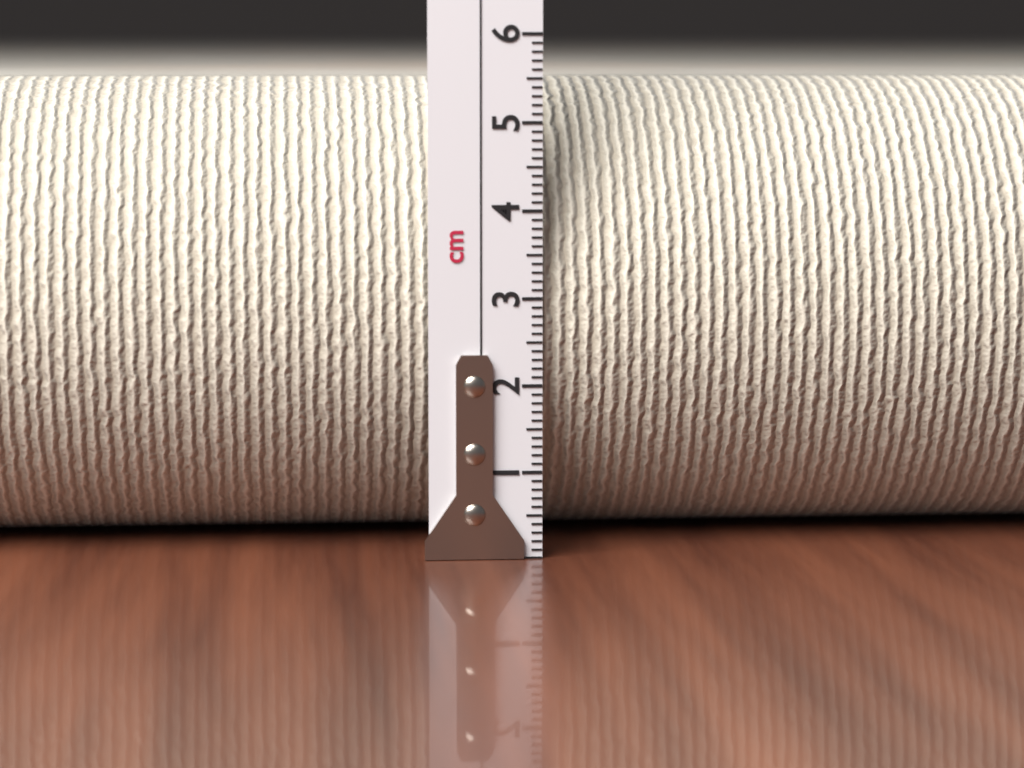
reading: 5.5 cm
